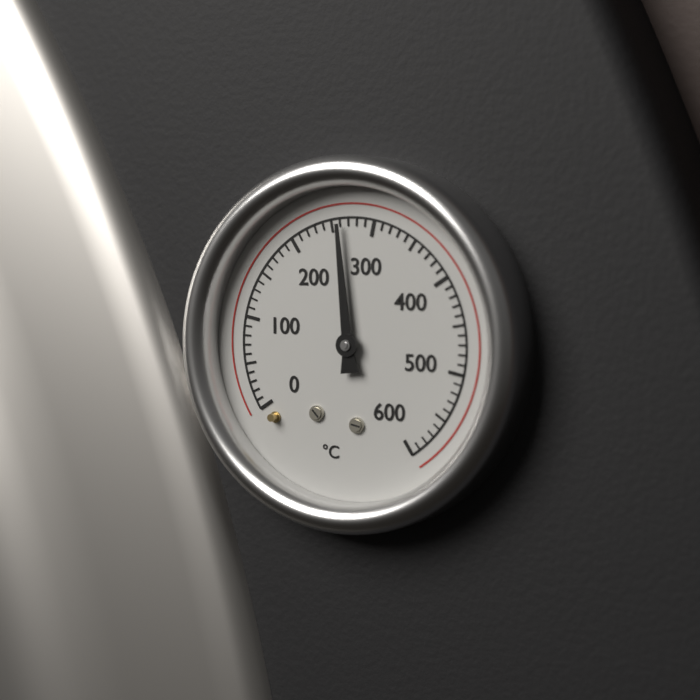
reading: 260 °C
